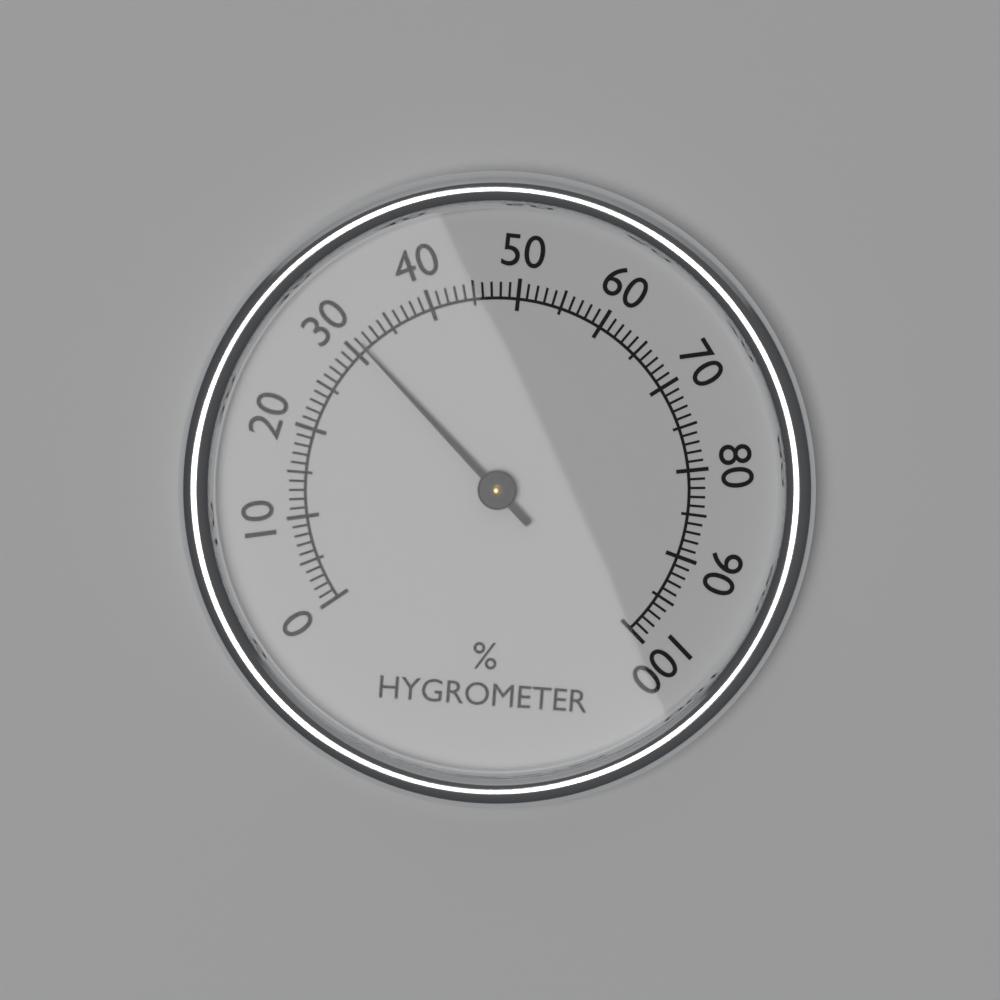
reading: 31 %
